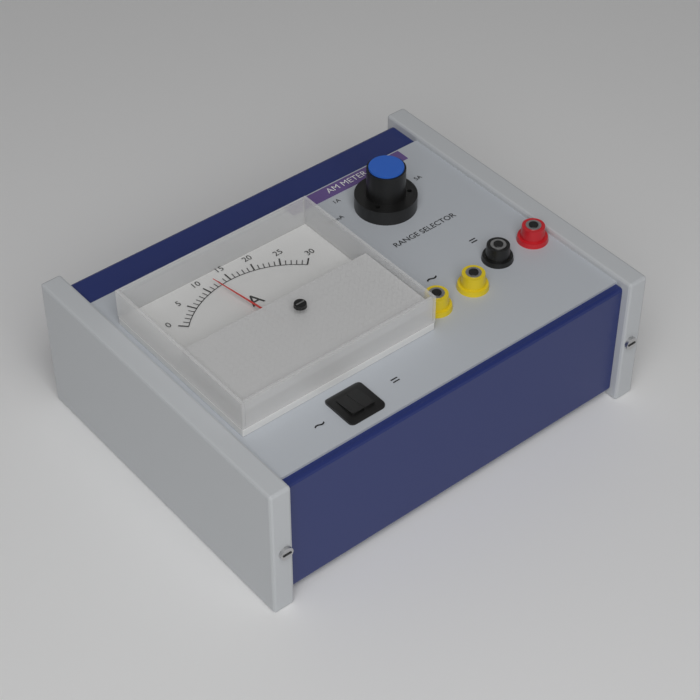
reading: 12 A
